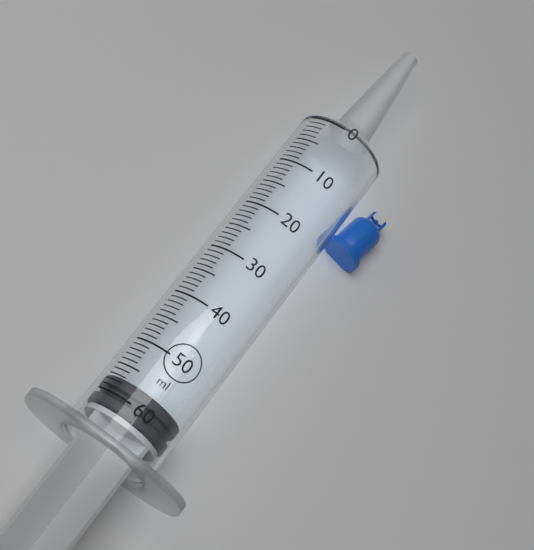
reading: 57 ml
